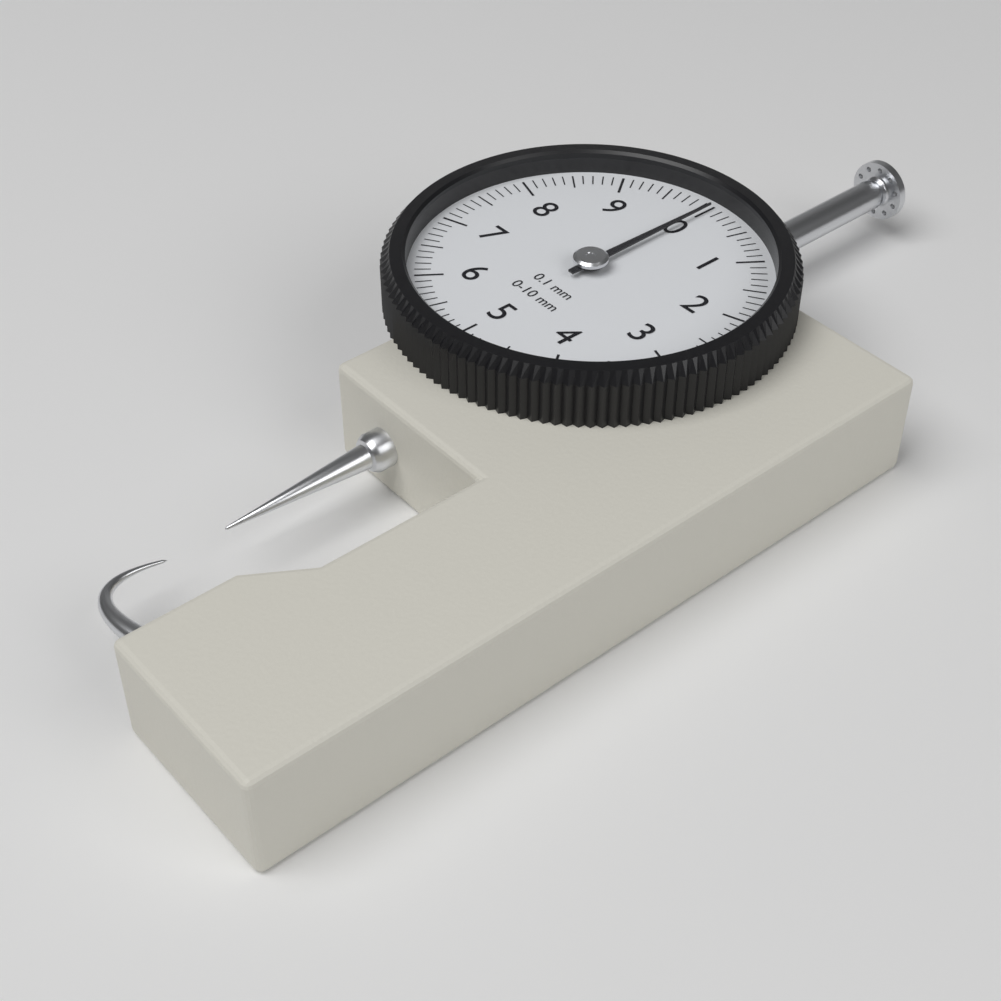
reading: 0.0 mm
